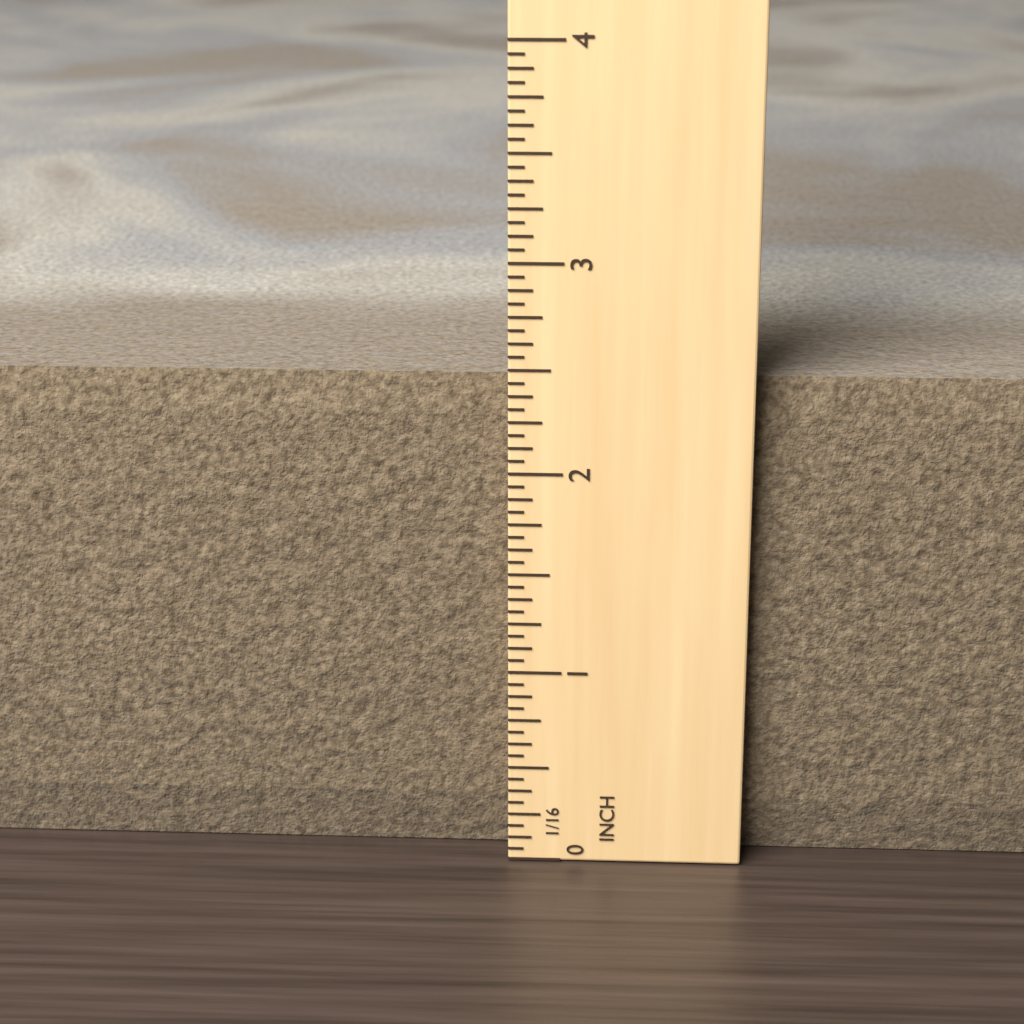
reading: 2.4375 in
